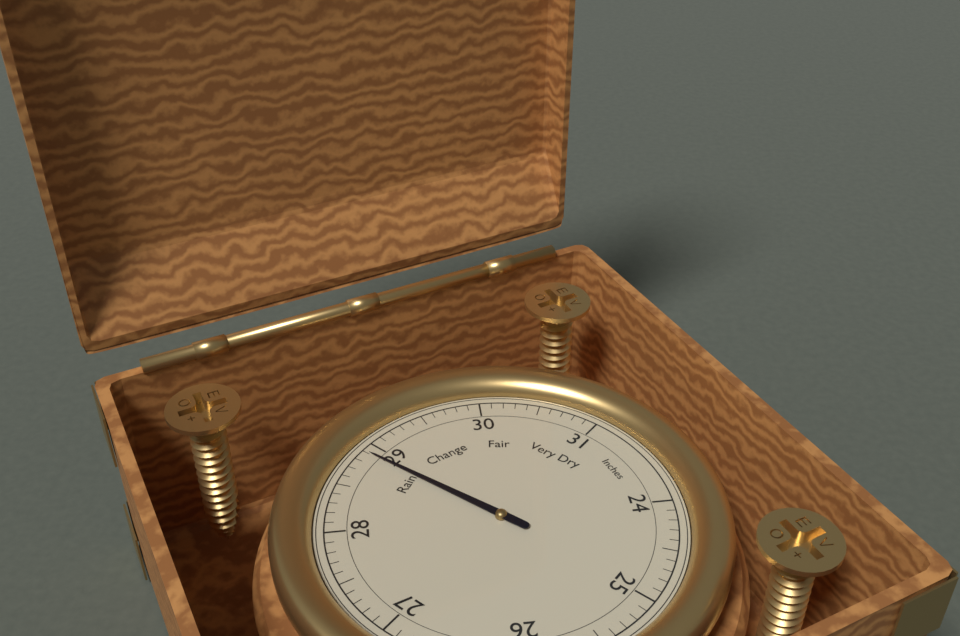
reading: 28.9 Inches
